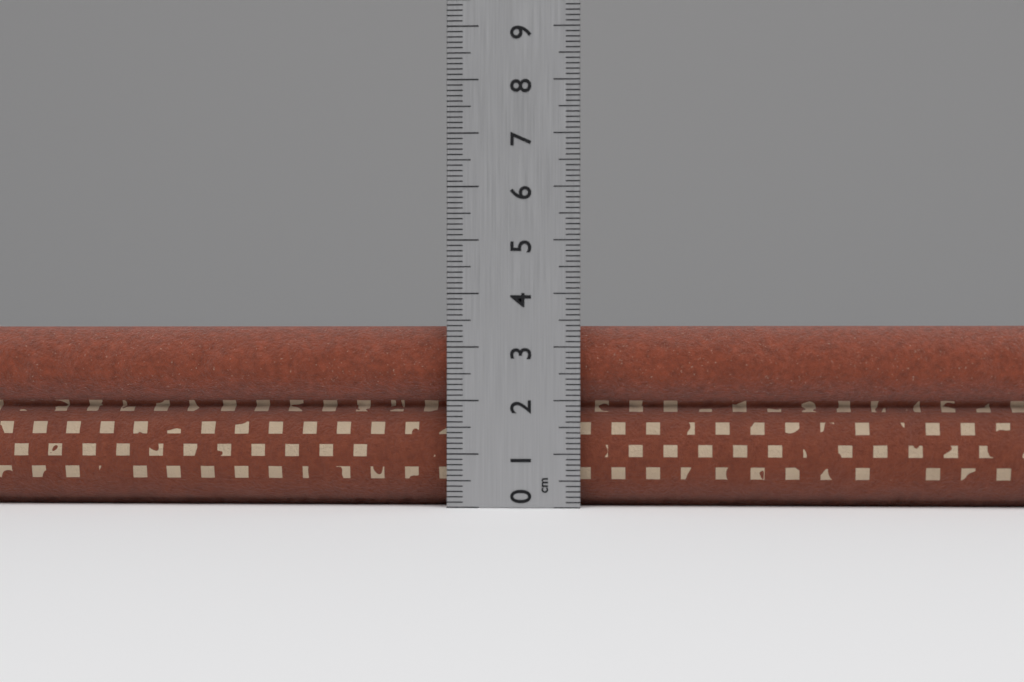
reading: 3.4 cm
